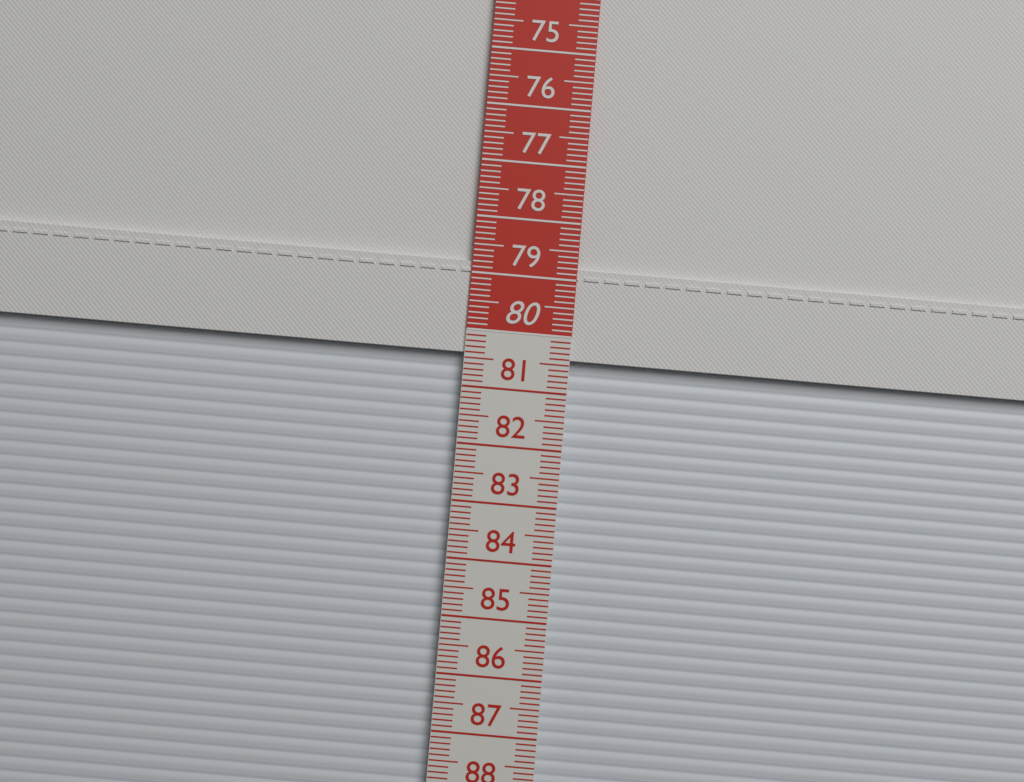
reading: 80.4 cm
